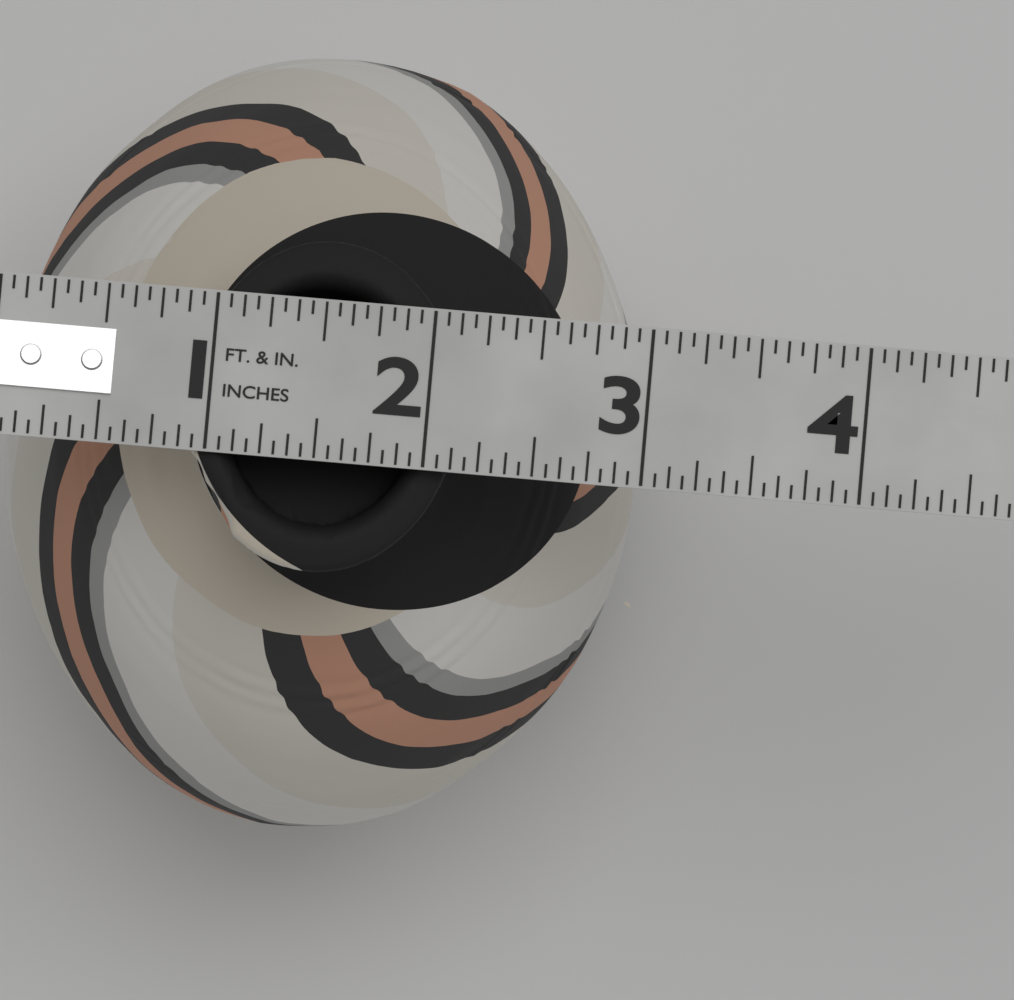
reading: 3.0000 in
